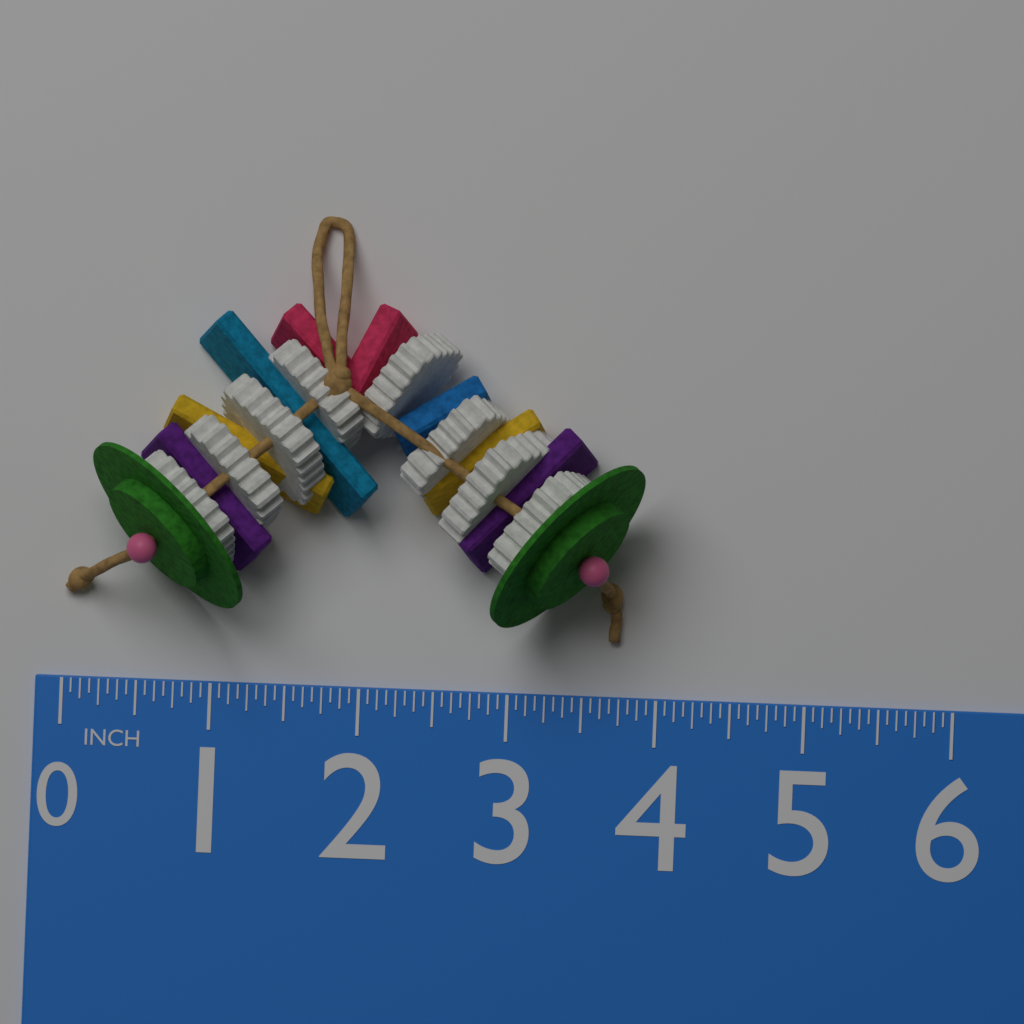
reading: 3.8750 in
